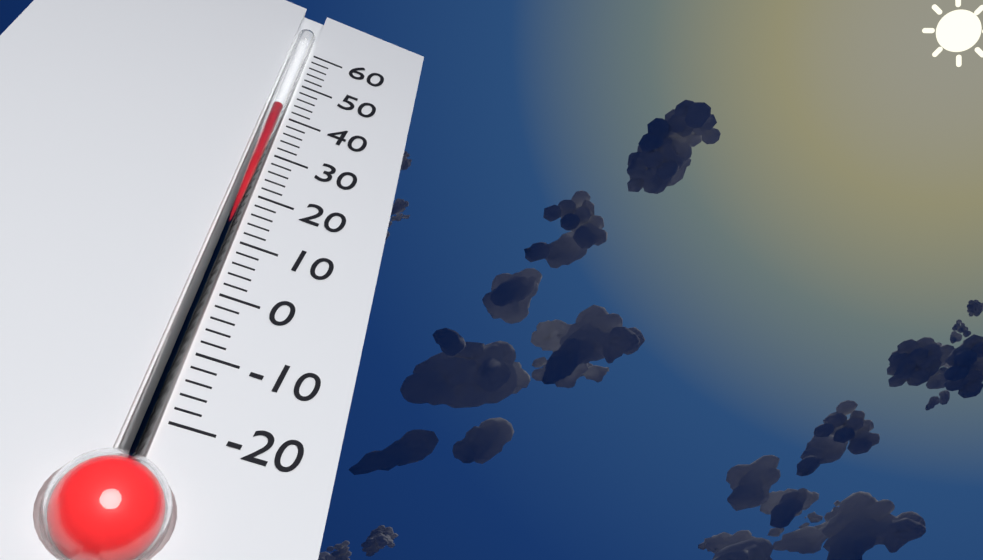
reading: 42 (no unit)
